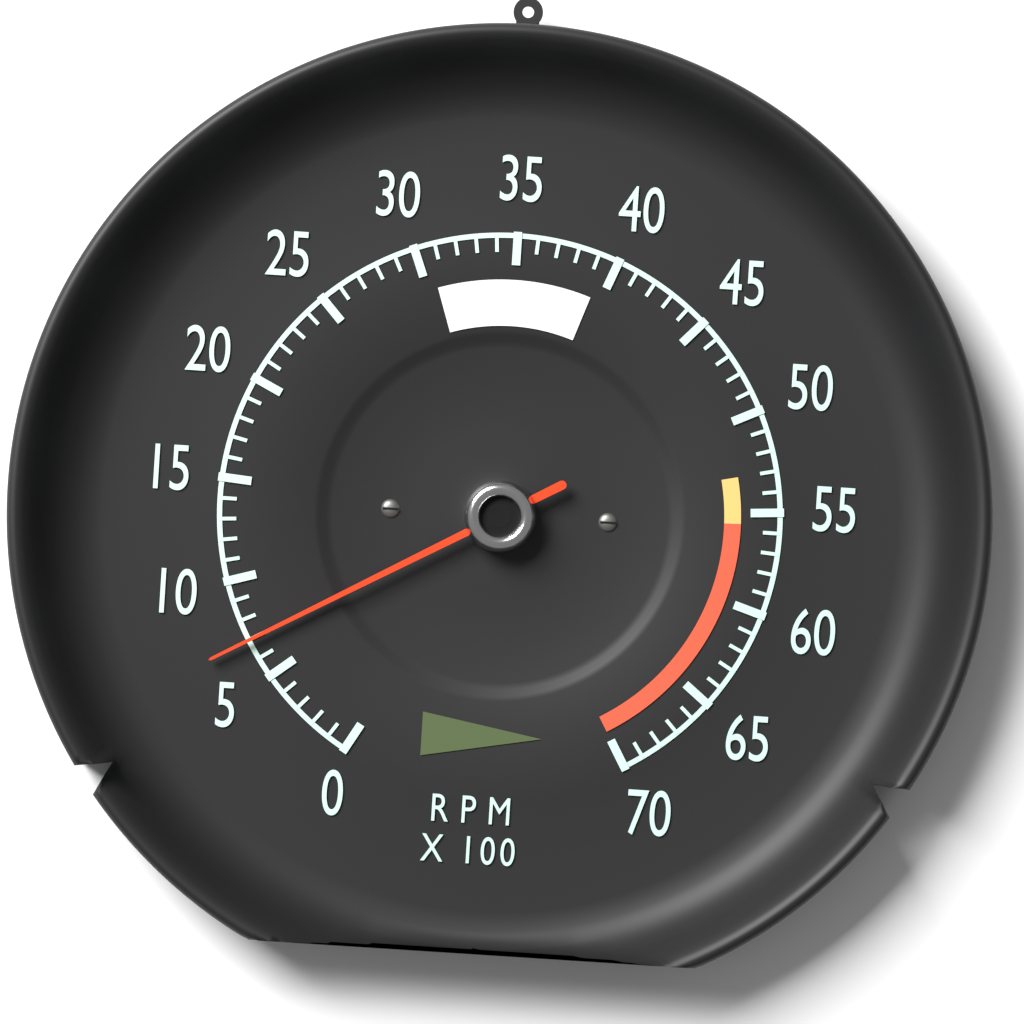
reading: 700 RPM
